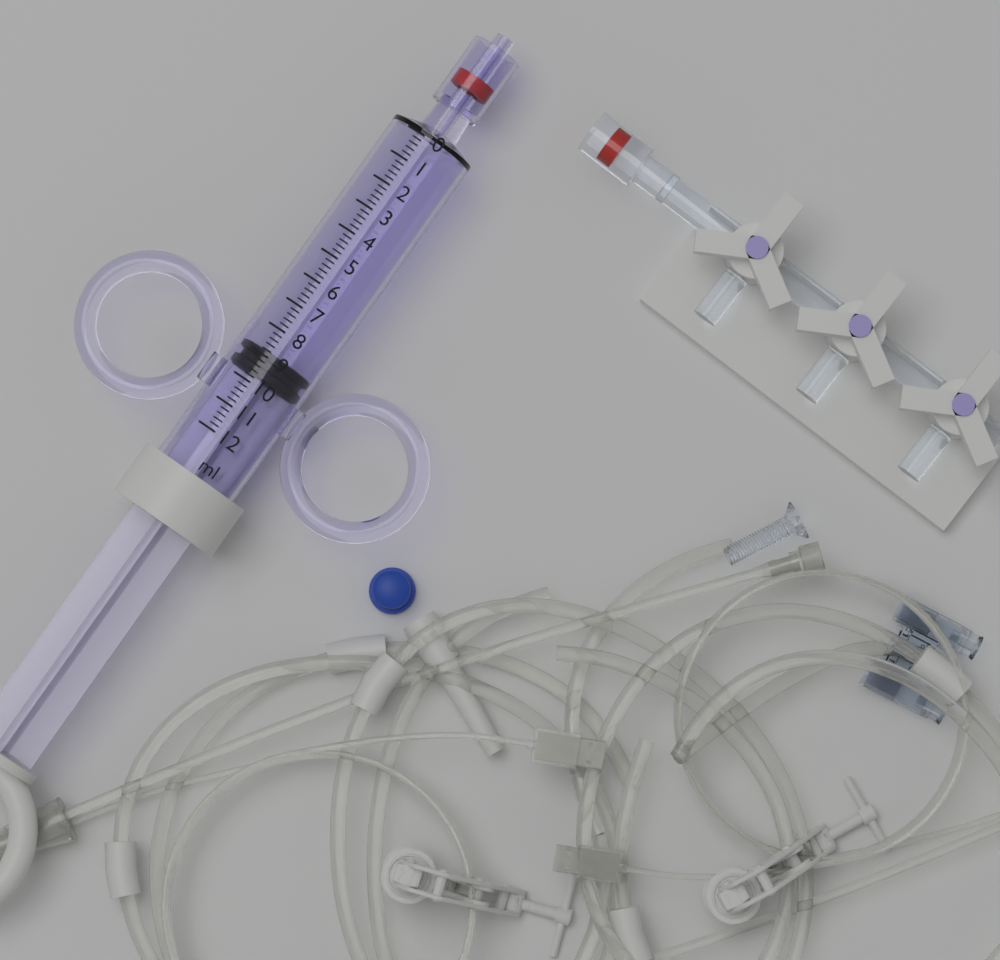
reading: 8.8 ml
